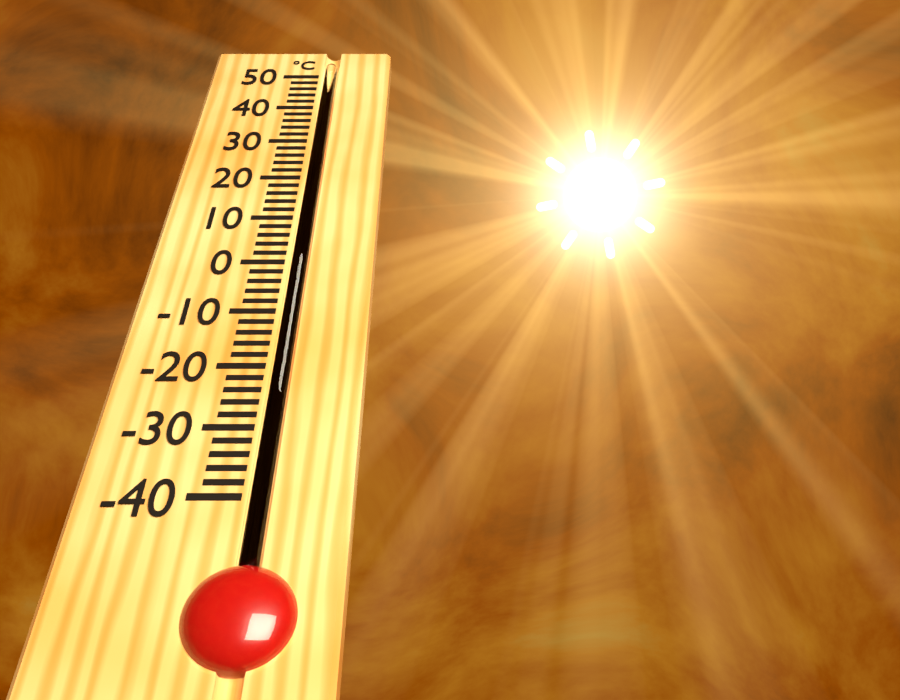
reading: 45 °C
